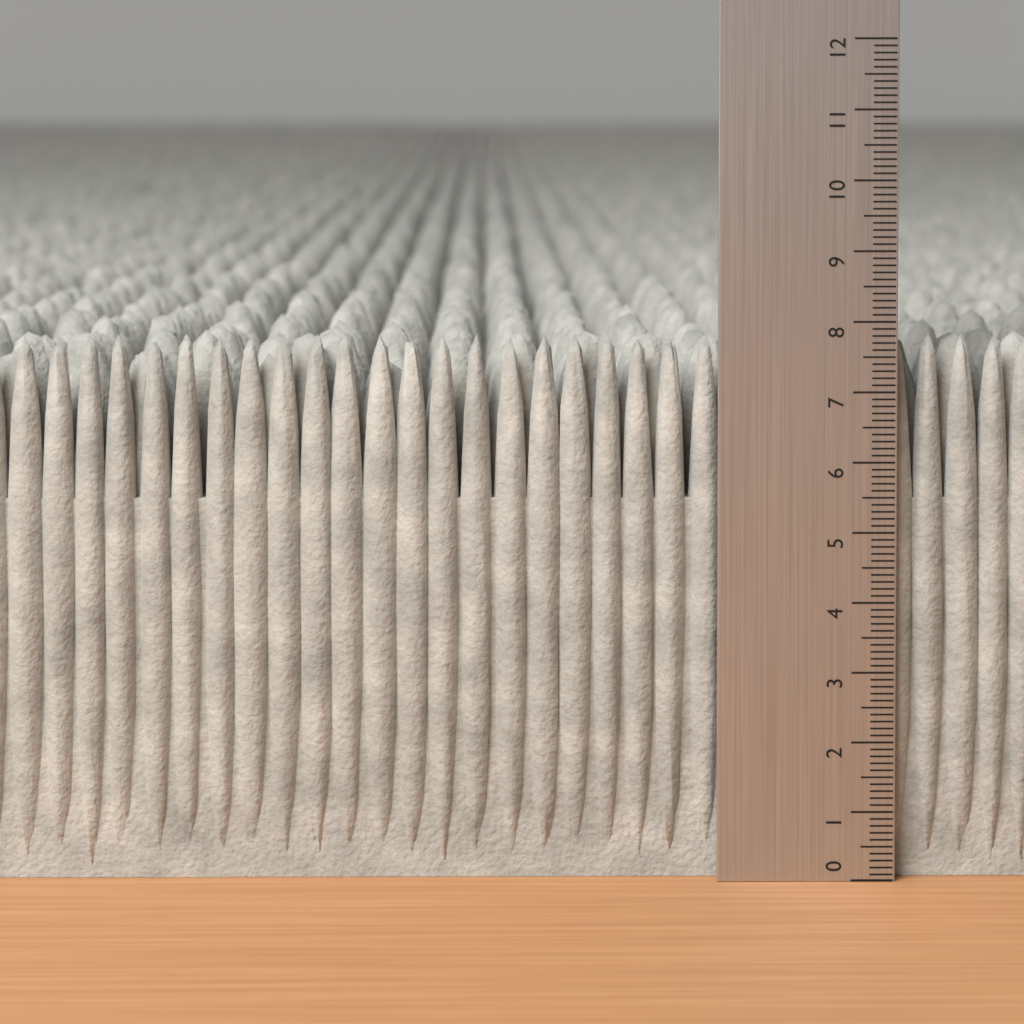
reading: 7.8 (no unit)
